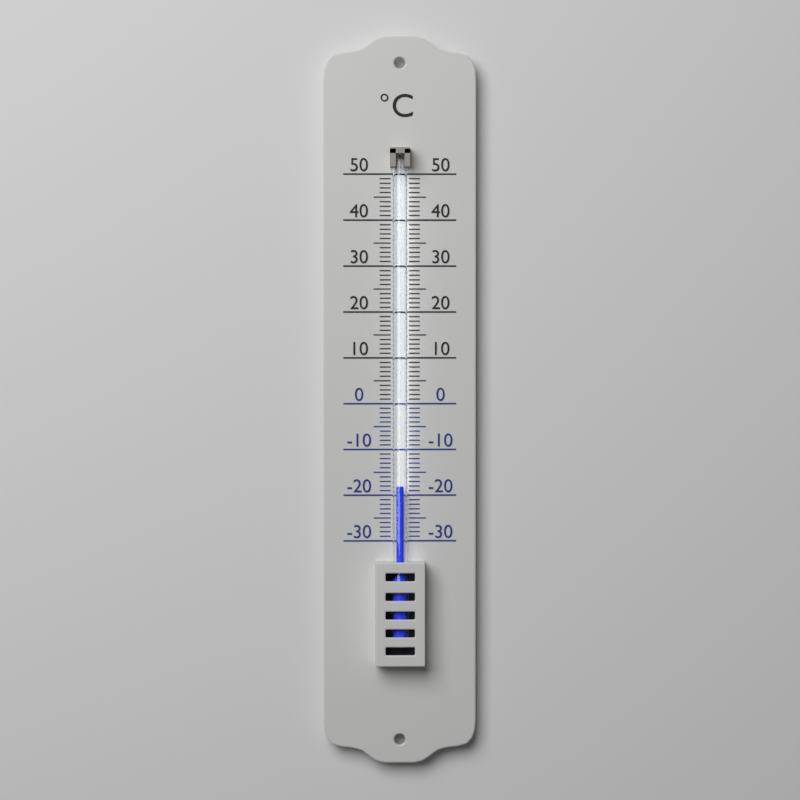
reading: -18 °C
